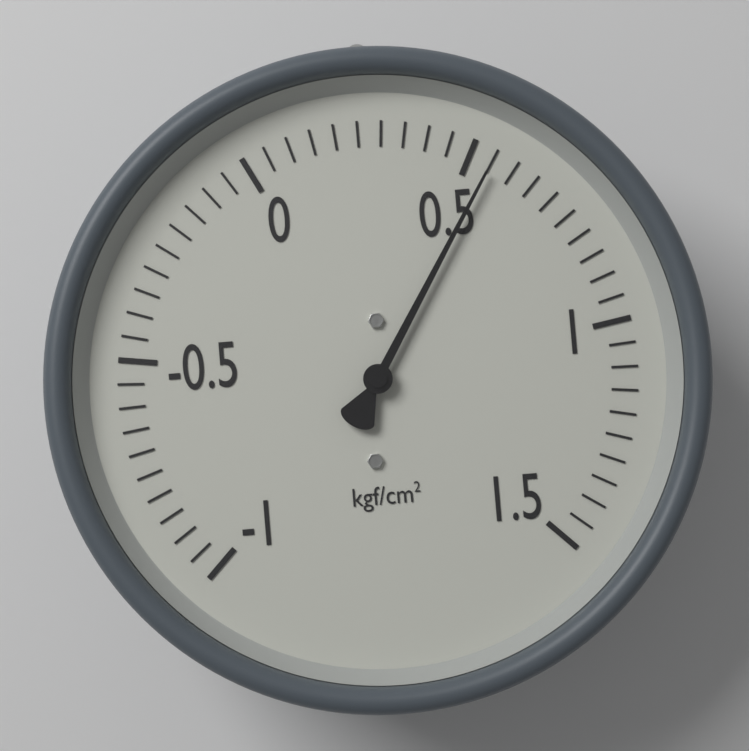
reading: 0.55 kgf/cm²
